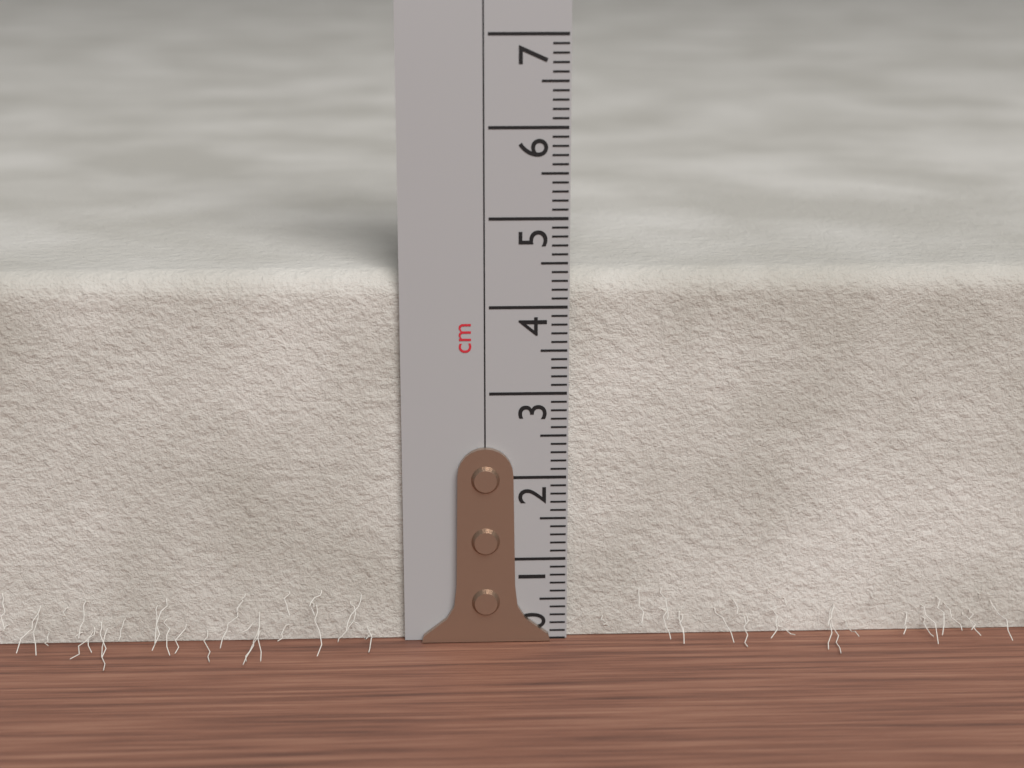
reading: 4.4 cm
